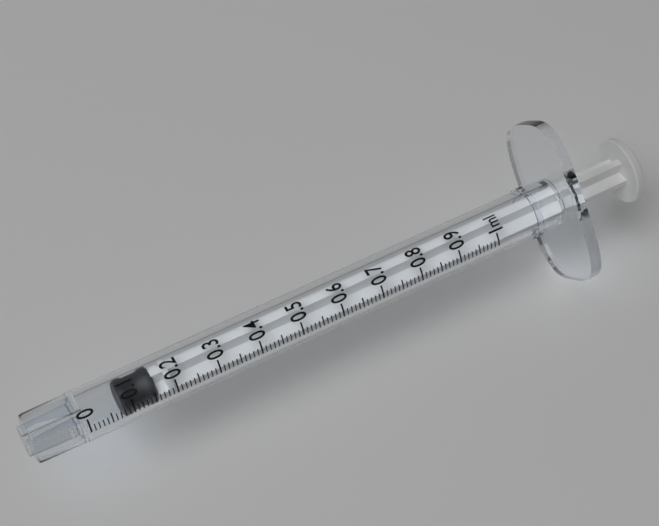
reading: 0.08 ml
